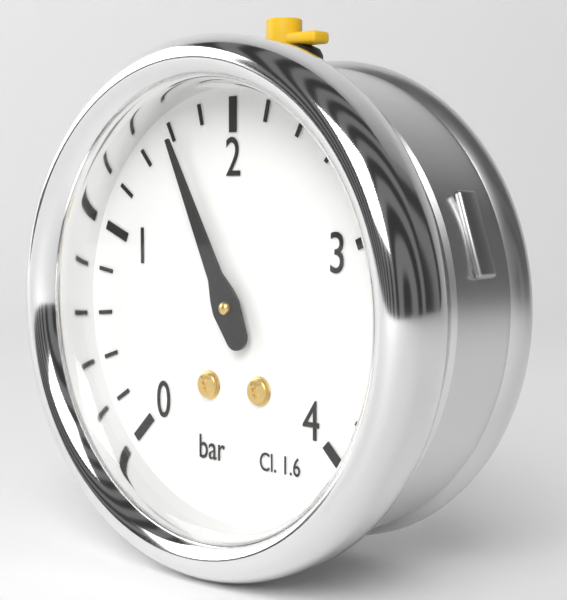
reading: 1.6 bar
